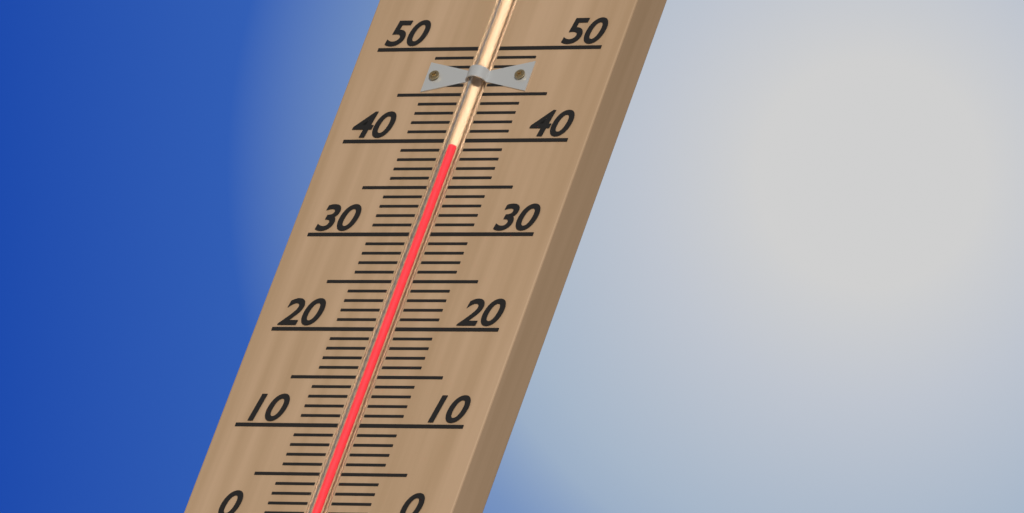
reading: 39.3 °C
